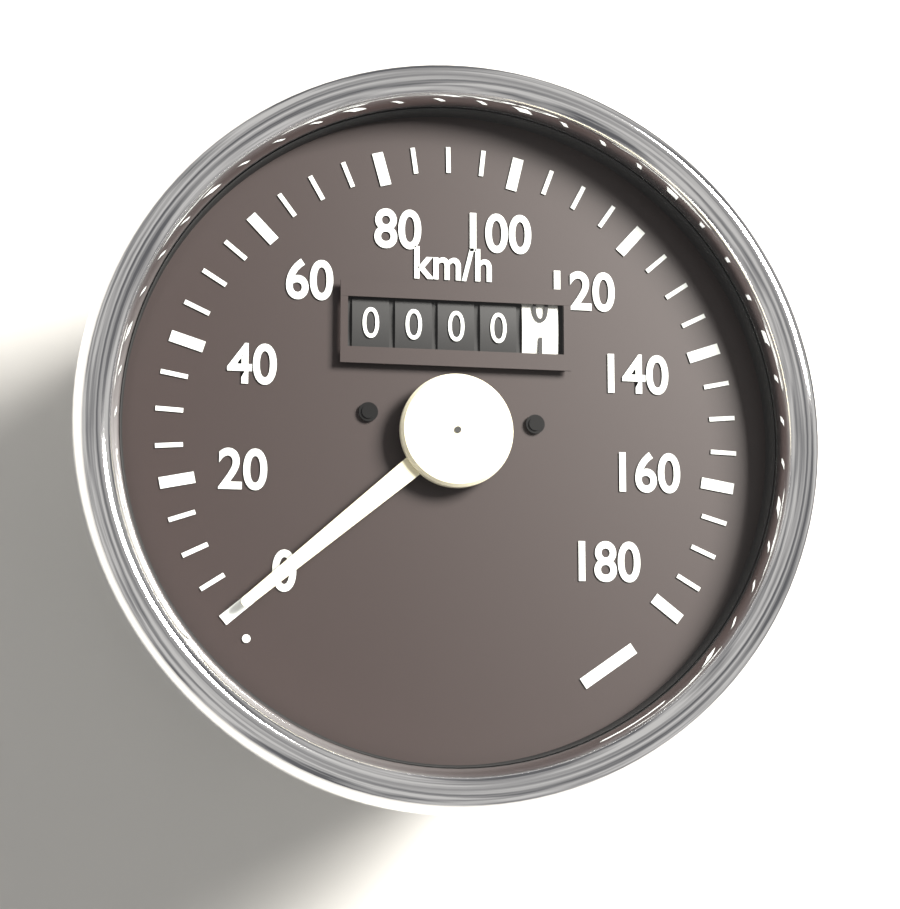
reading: 0 km/h
